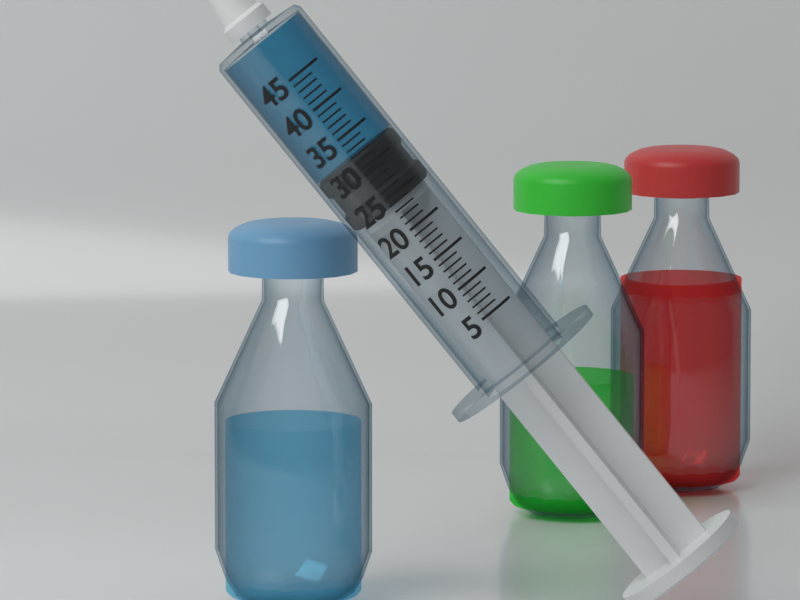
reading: 32 (no unit)
